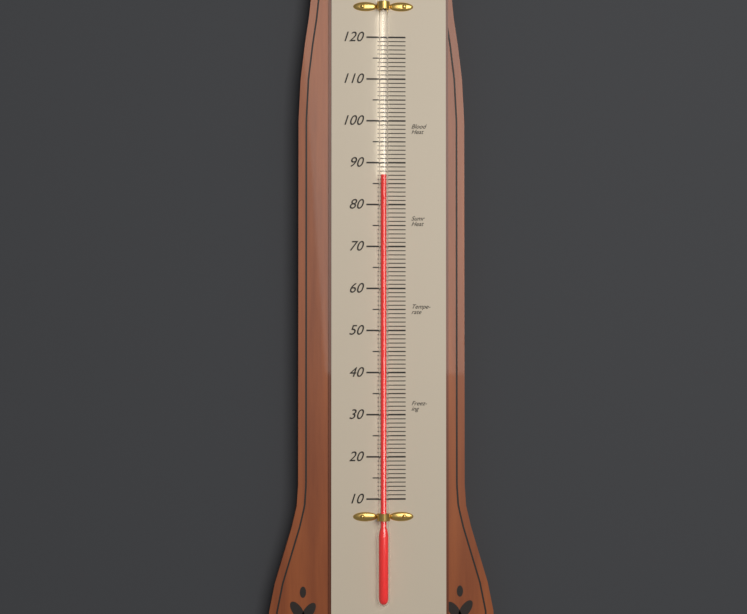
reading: 87 (no unit)
